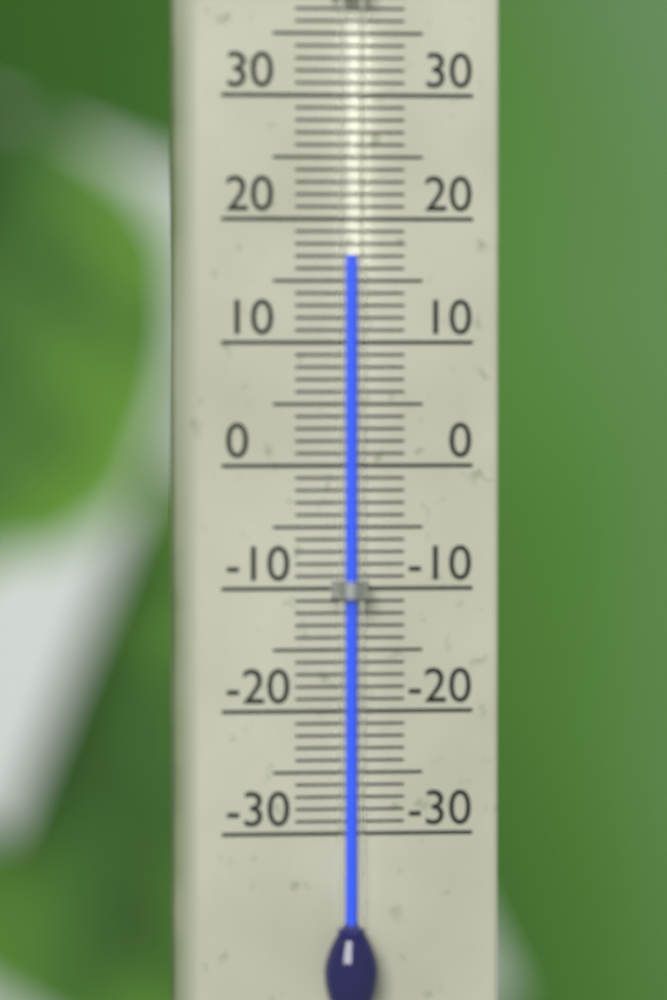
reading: 17 °C
